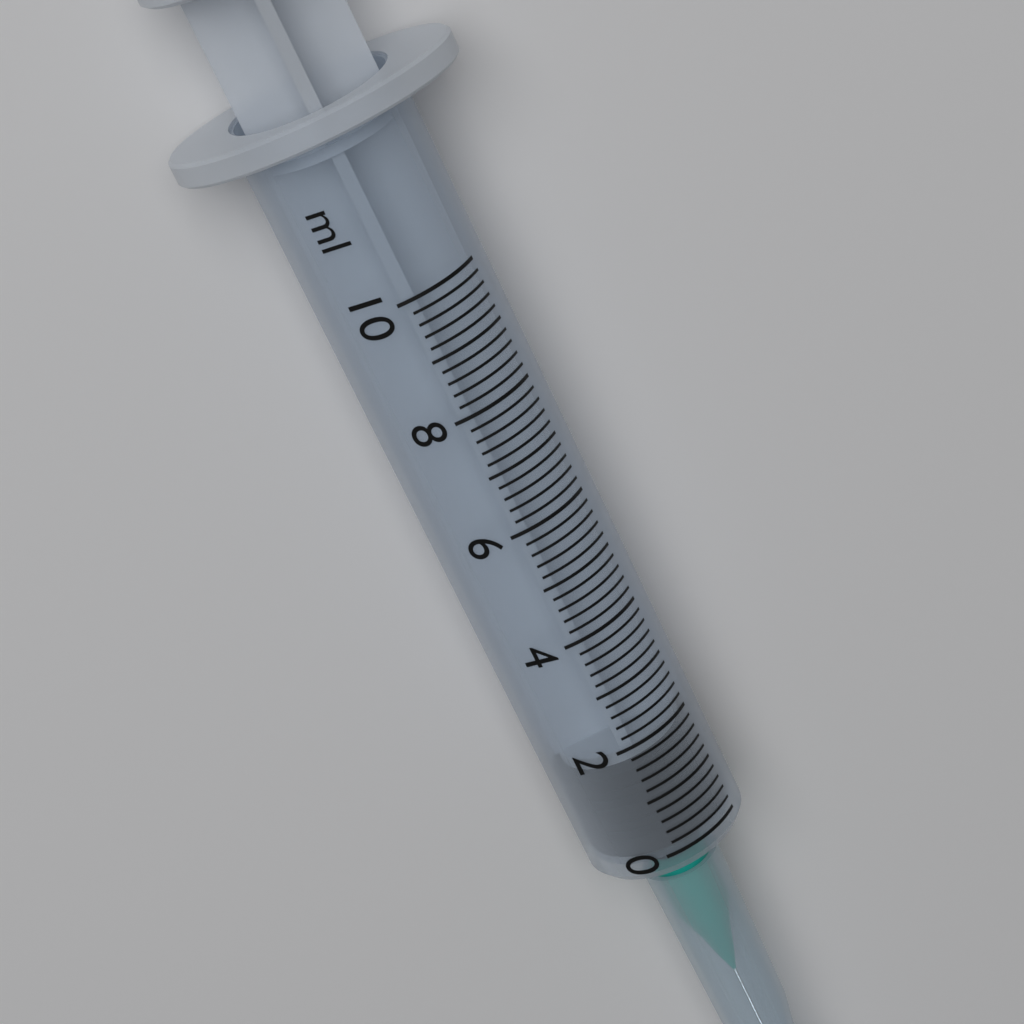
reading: 0.0 ml
